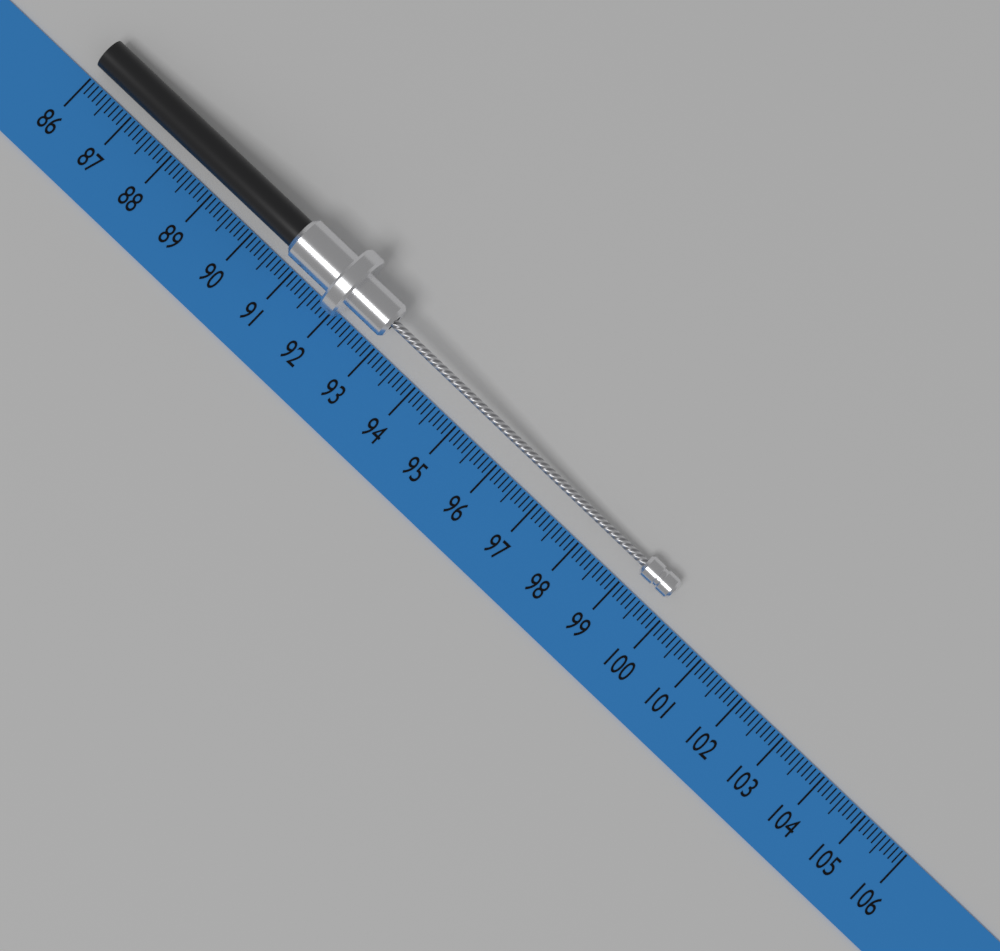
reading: 99.8 (no unit)
